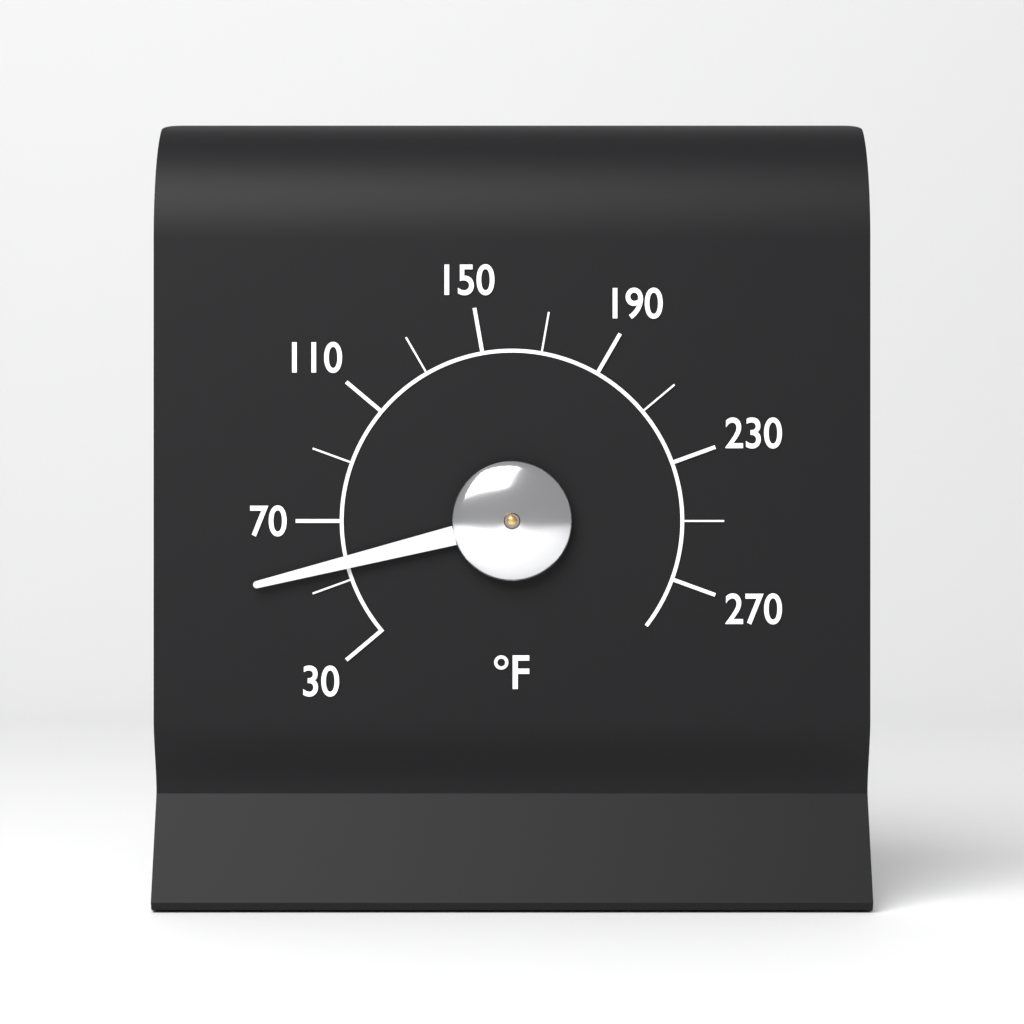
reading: 56 °F
